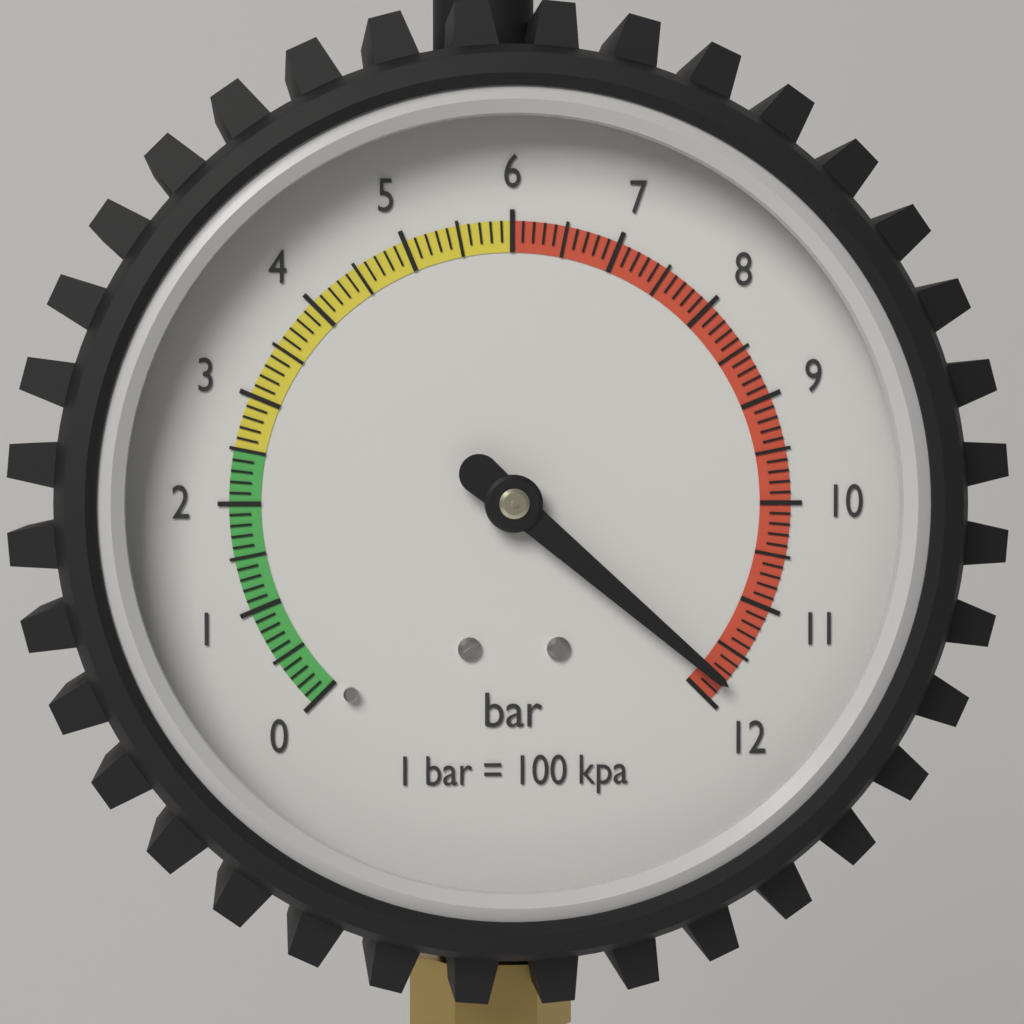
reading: 11.8 bar
